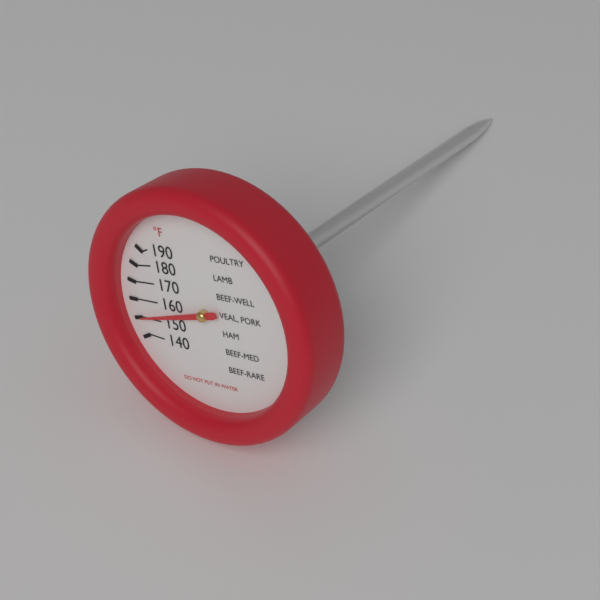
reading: 150 °F
